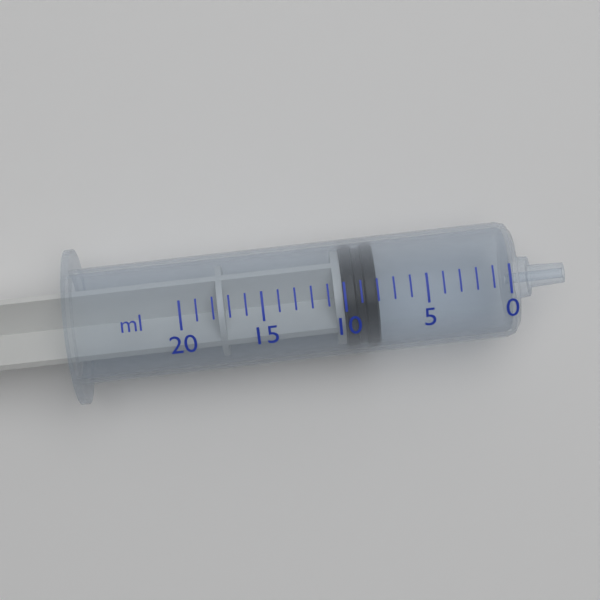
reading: 8 ml
